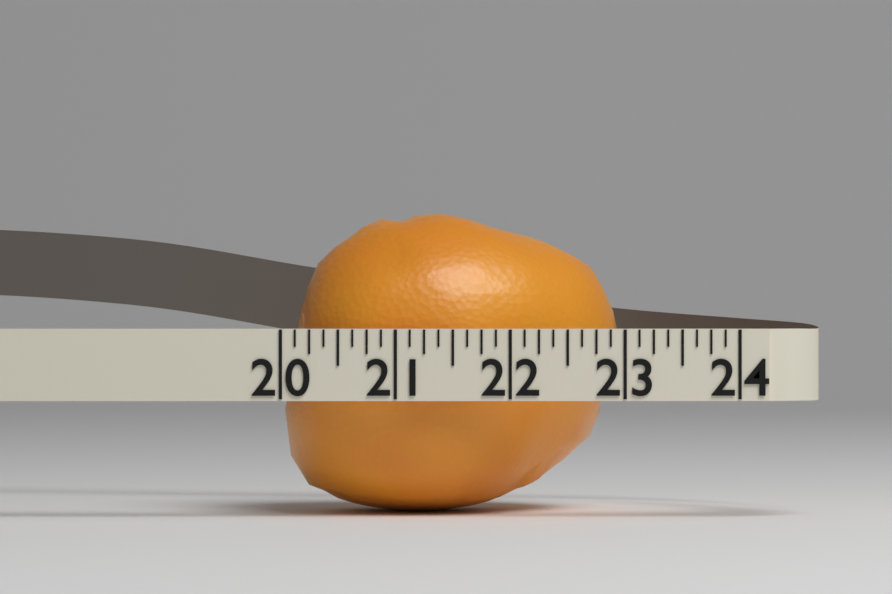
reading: 23.000 (no unit)
